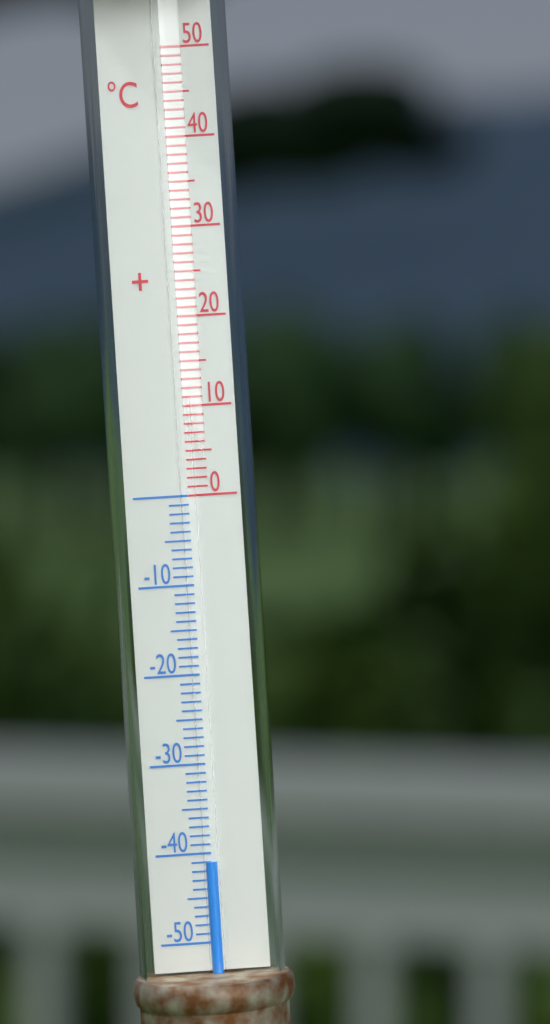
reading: -41 °C
